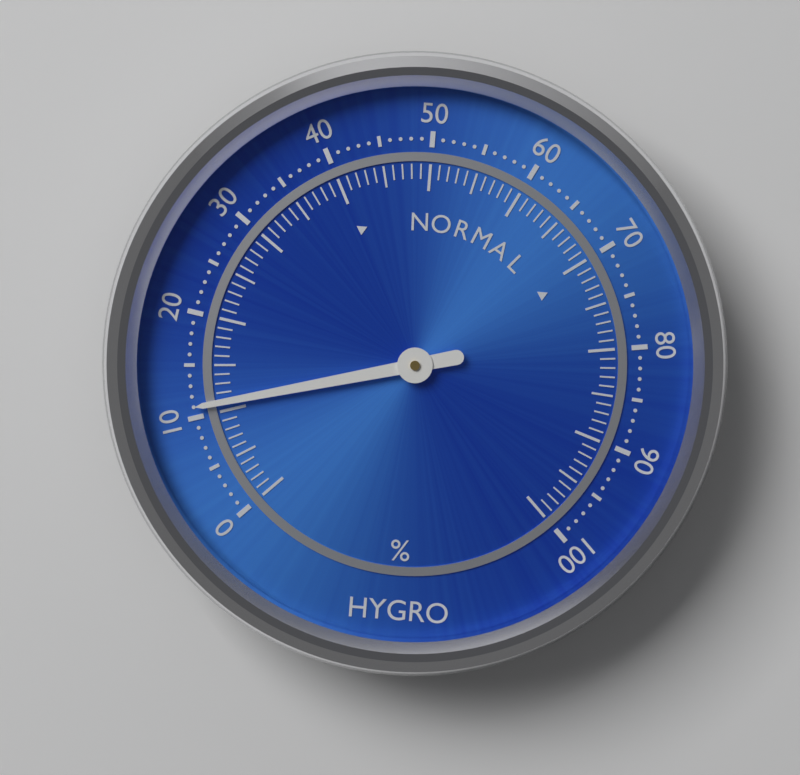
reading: 11 %
